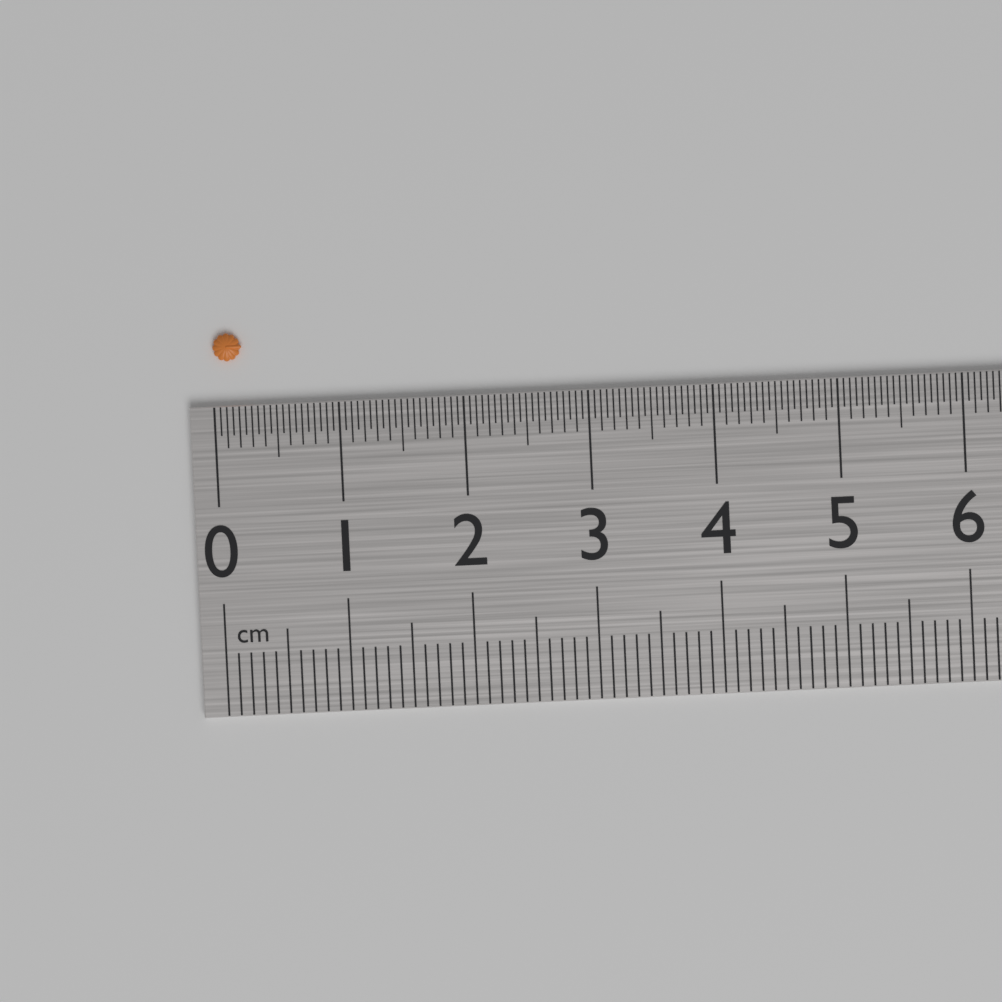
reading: 0.25 cm
